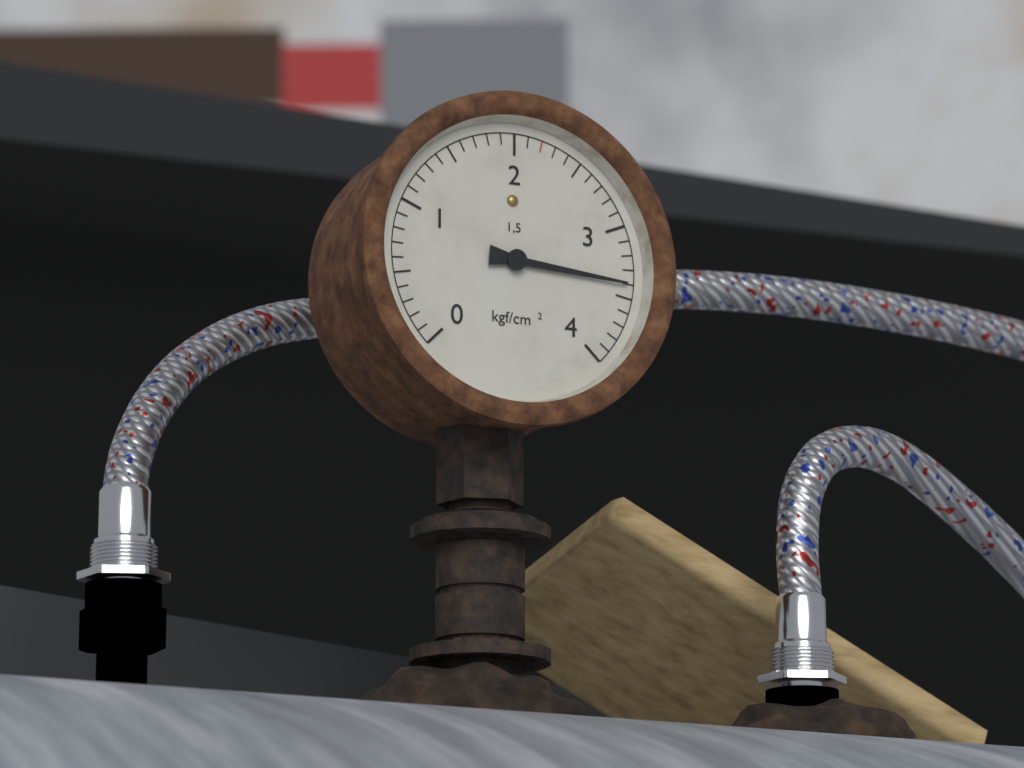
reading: 3.4 kgf/cm²
